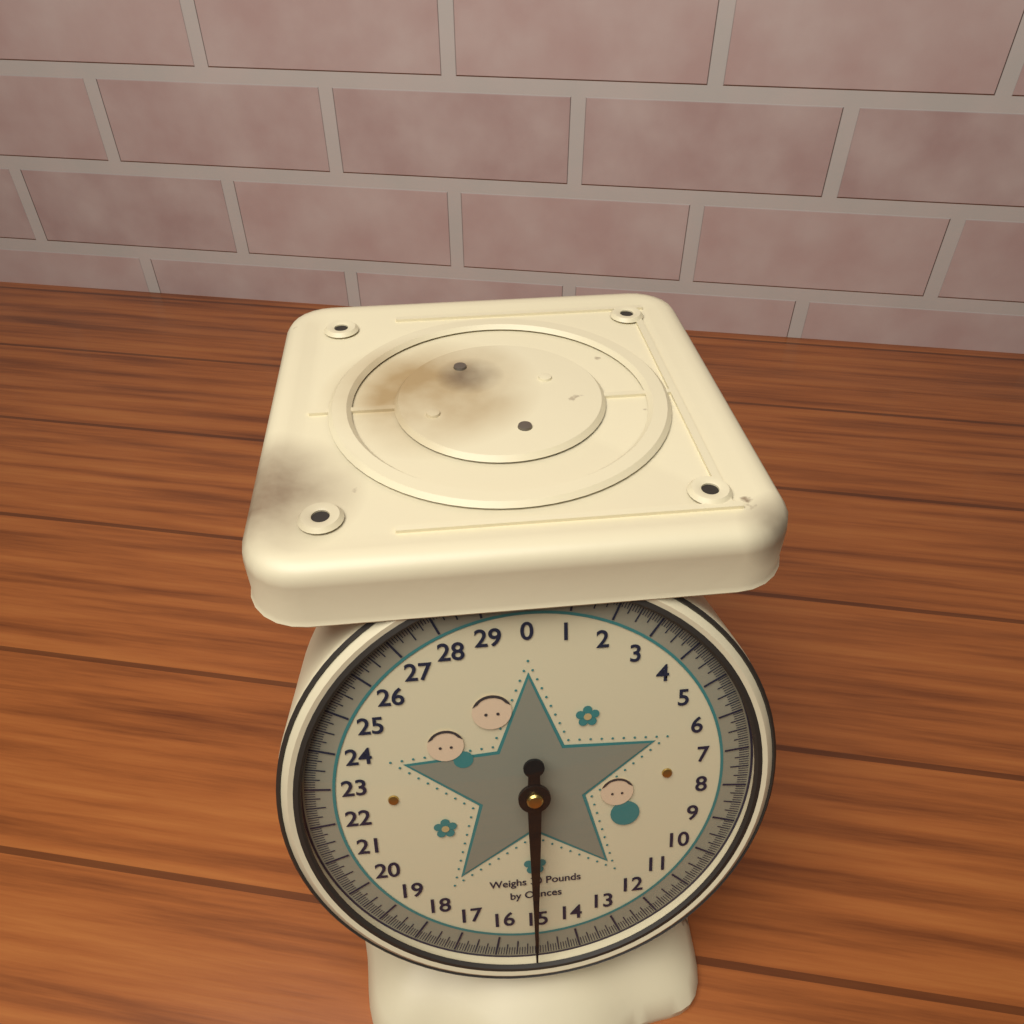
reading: 15.0625 lb
